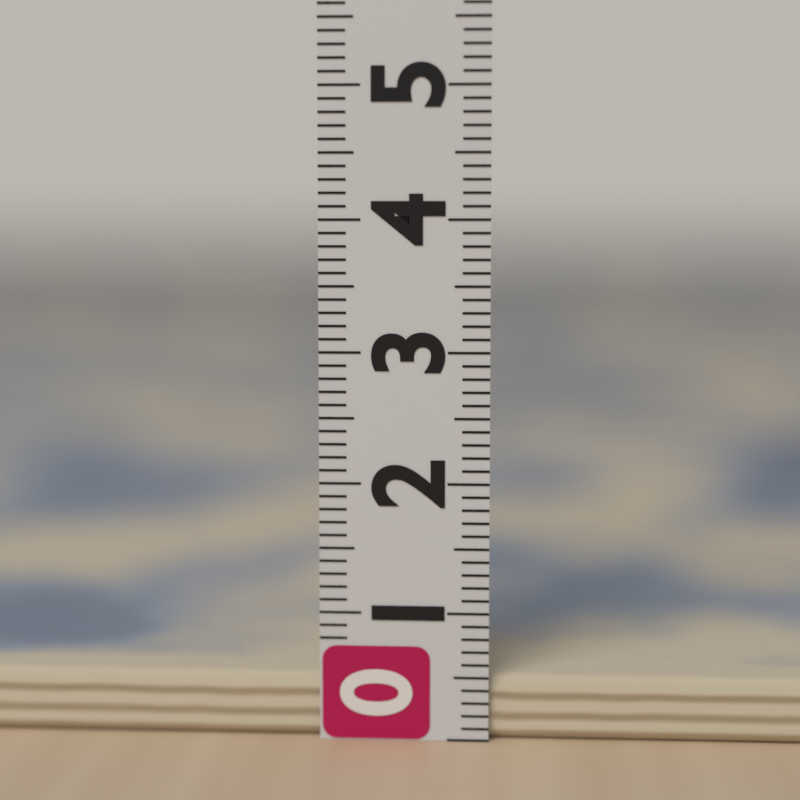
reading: 0.5 (no unit)
